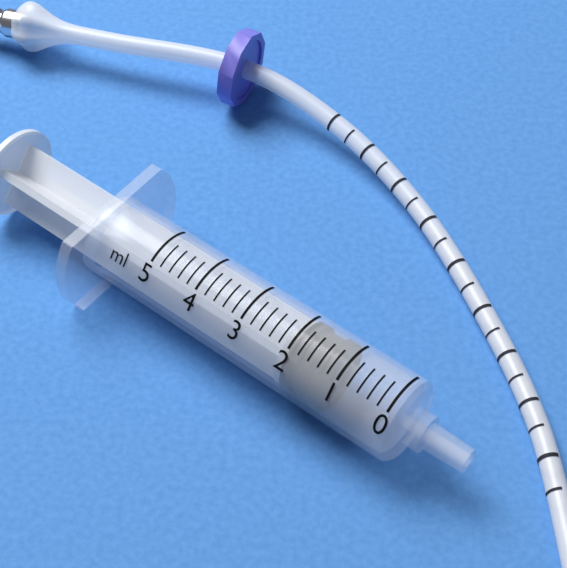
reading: 1.2 ml
